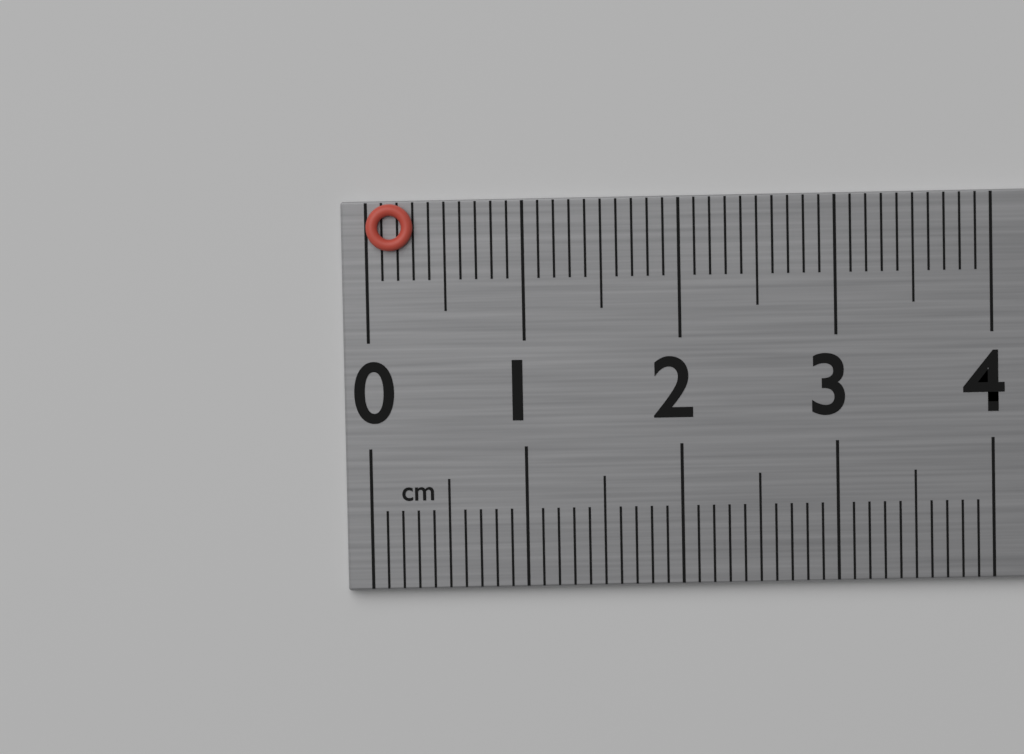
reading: 0.3 cm
